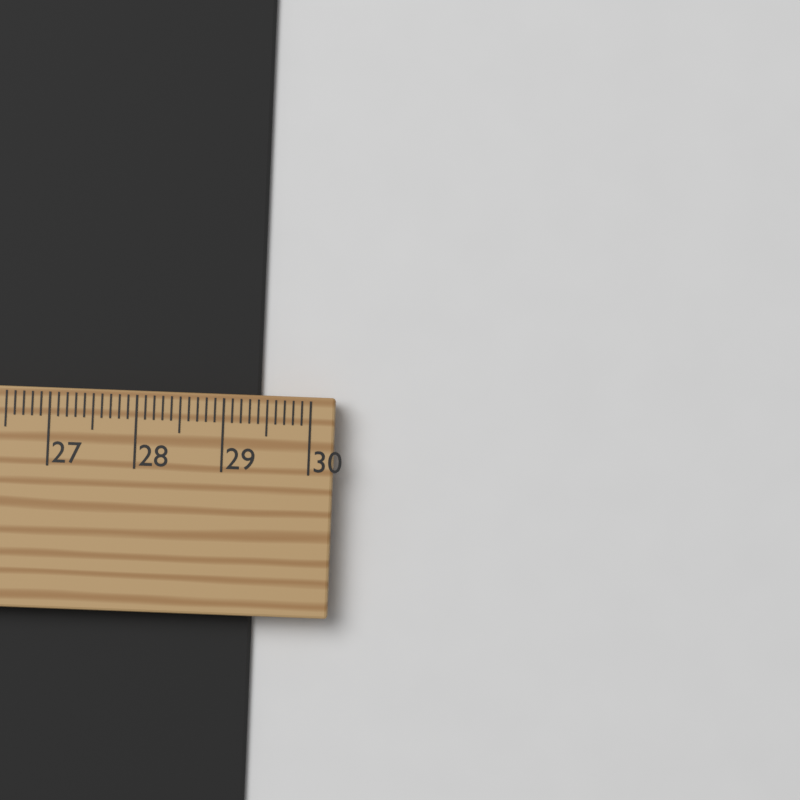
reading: 29.4 cm
